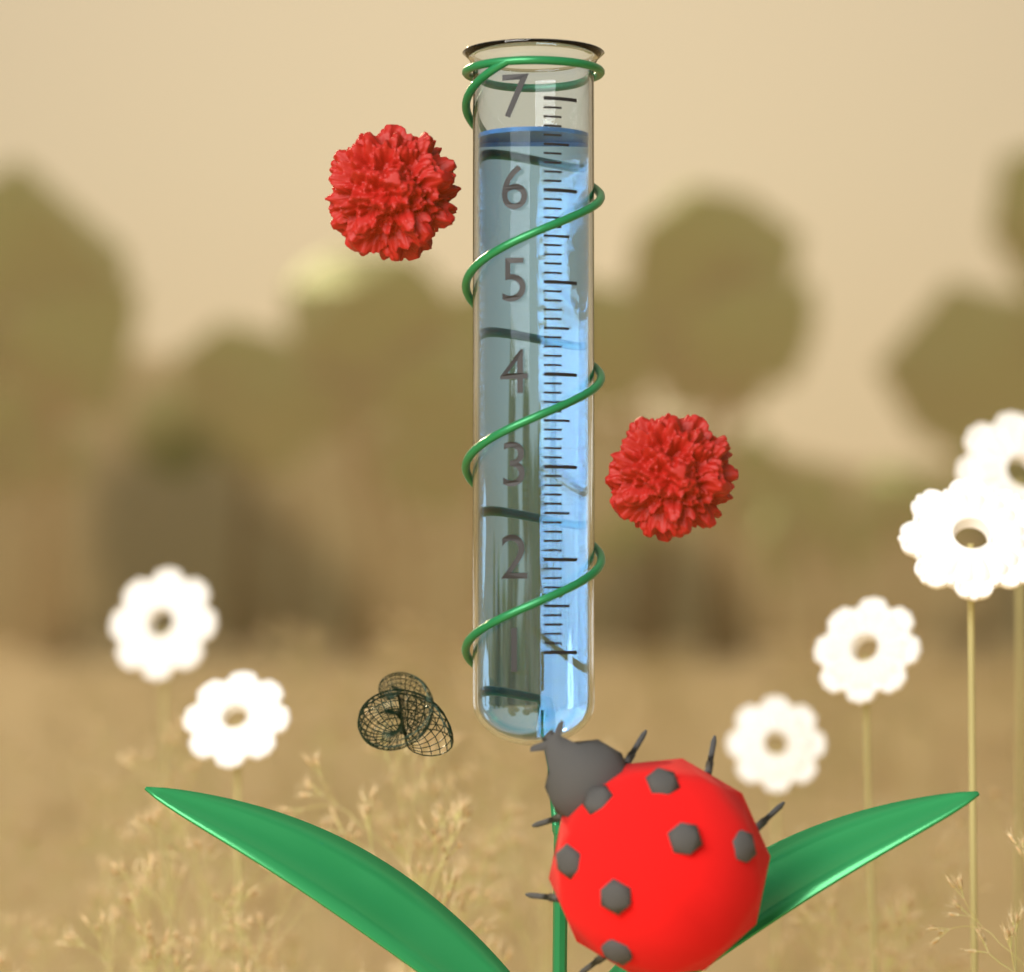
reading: 6.7 (no unit)
